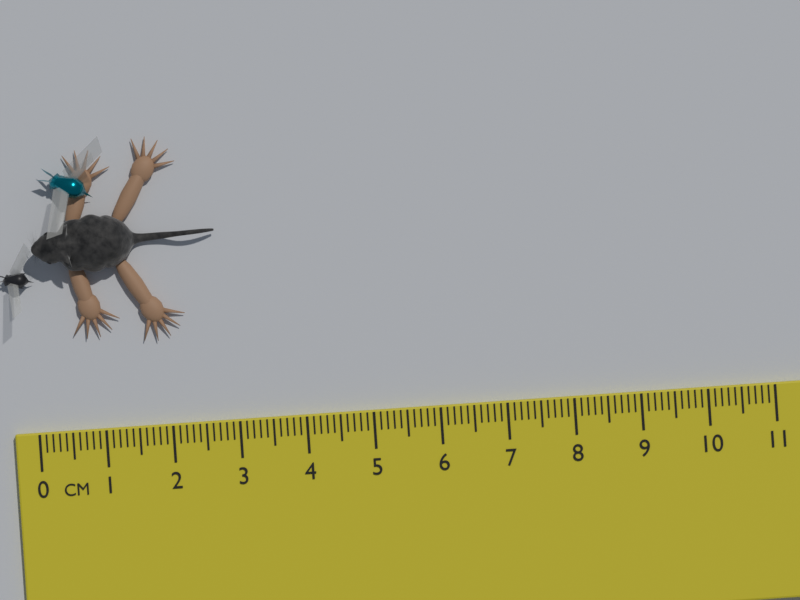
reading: 2.8 cm
